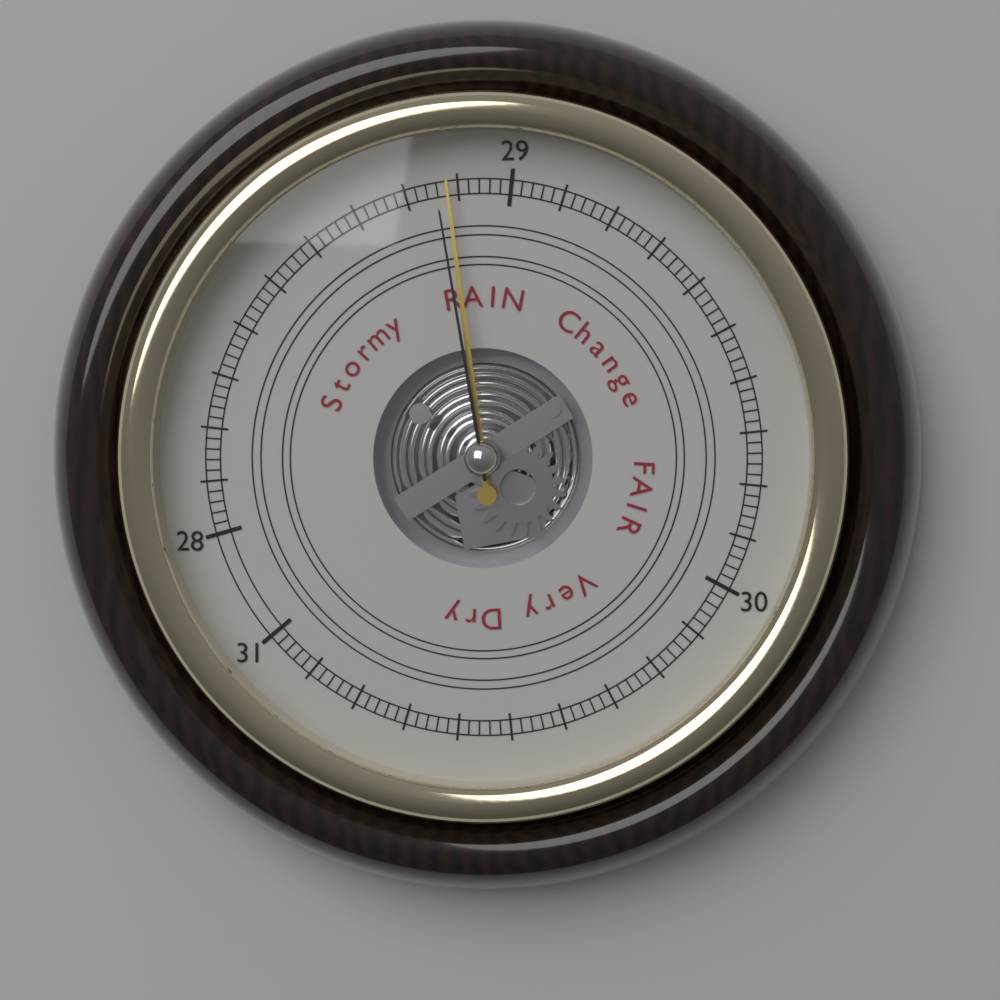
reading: 28.88 (no unit)
